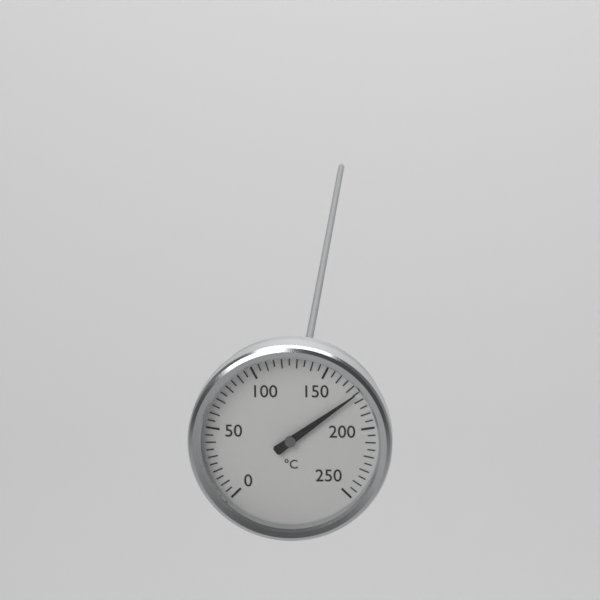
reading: 175 °C
